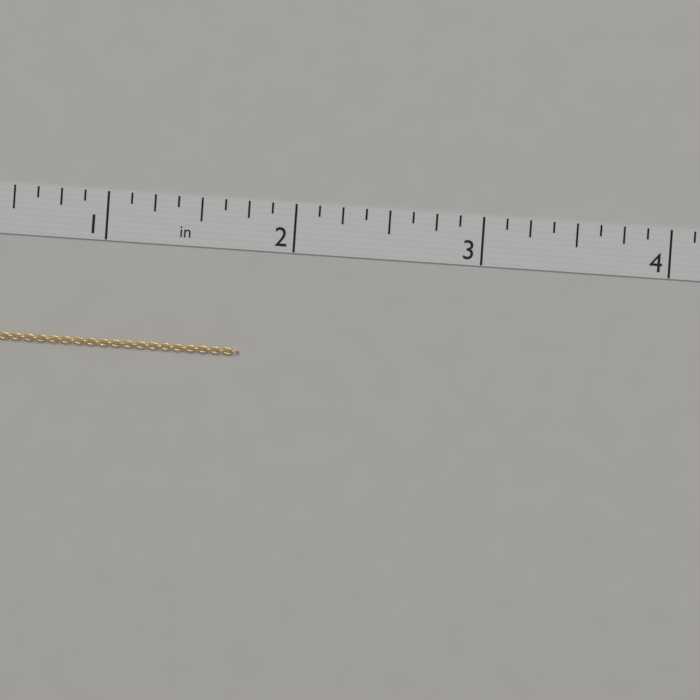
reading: 1.750 in
